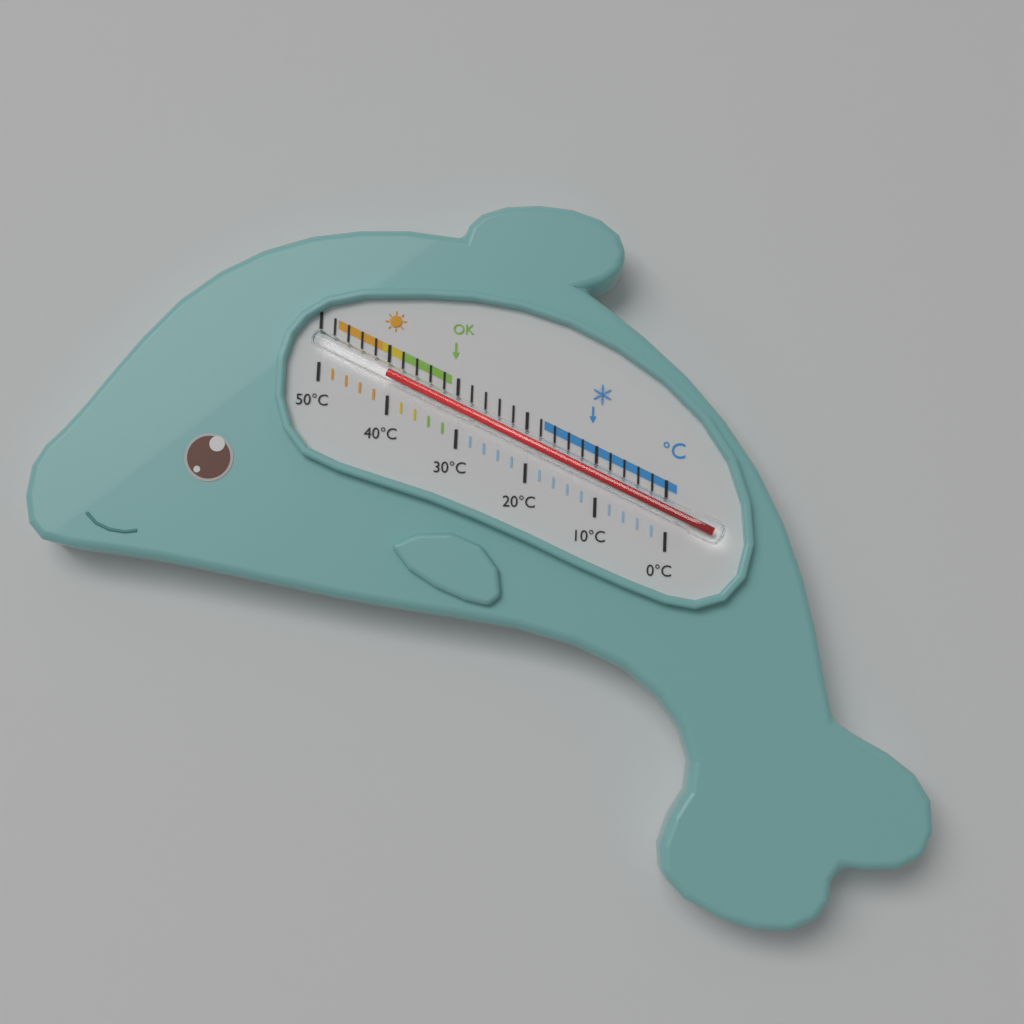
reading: 40 °C
